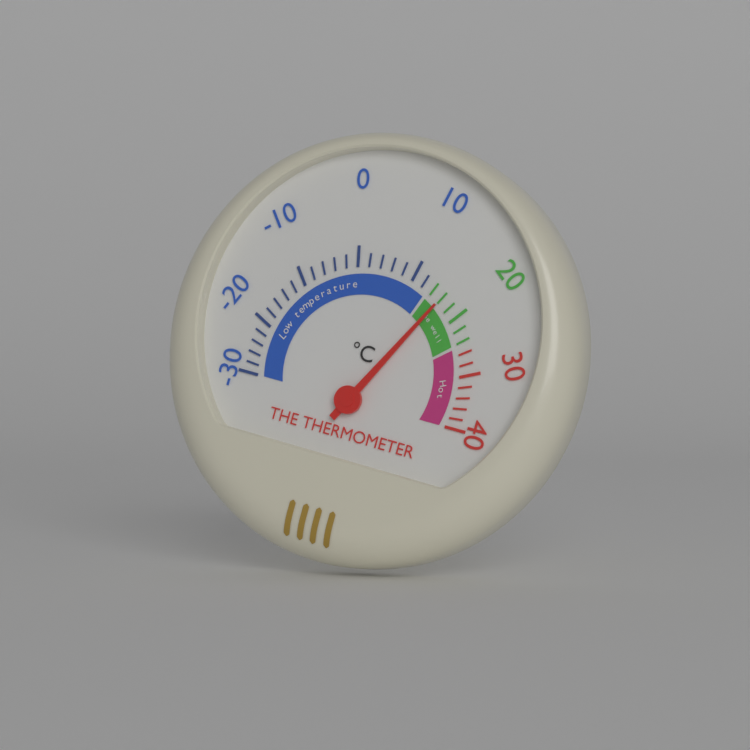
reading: 16 °C
